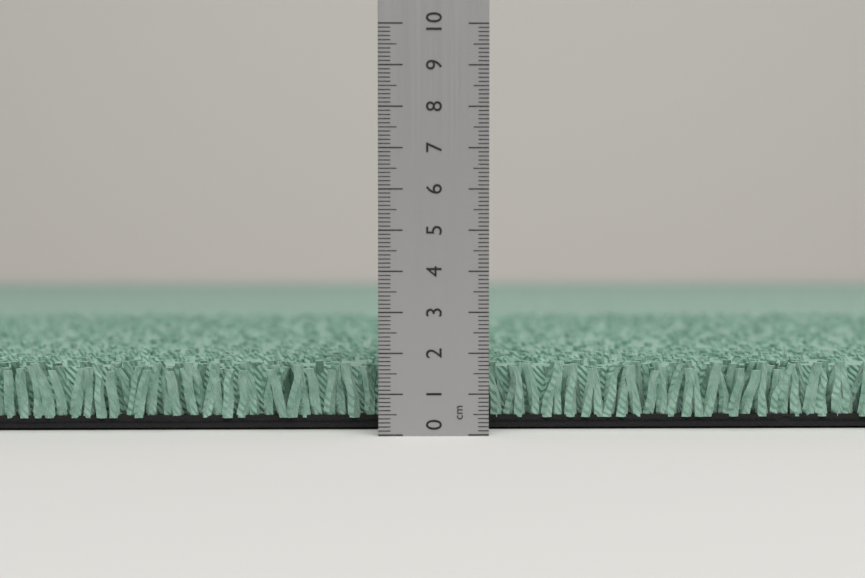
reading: 1.7 cm
